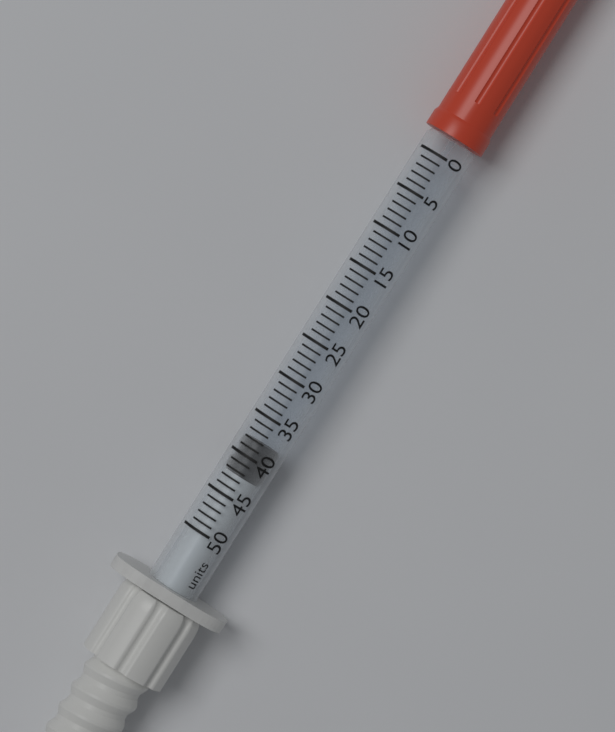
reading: 38 units
